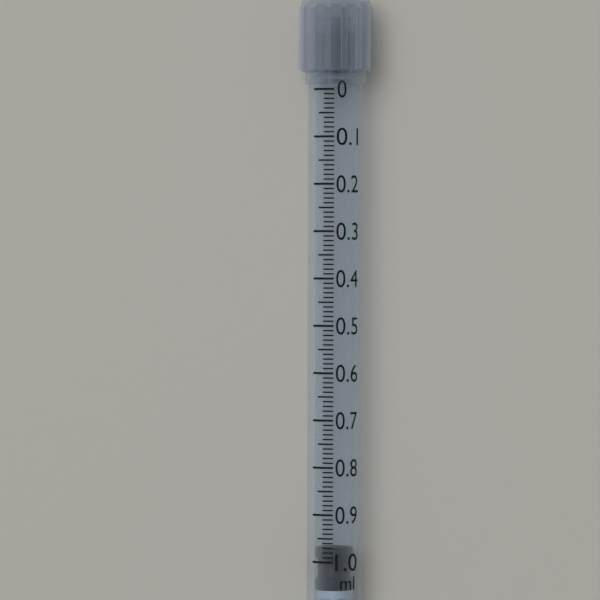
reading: 0.97 ml
